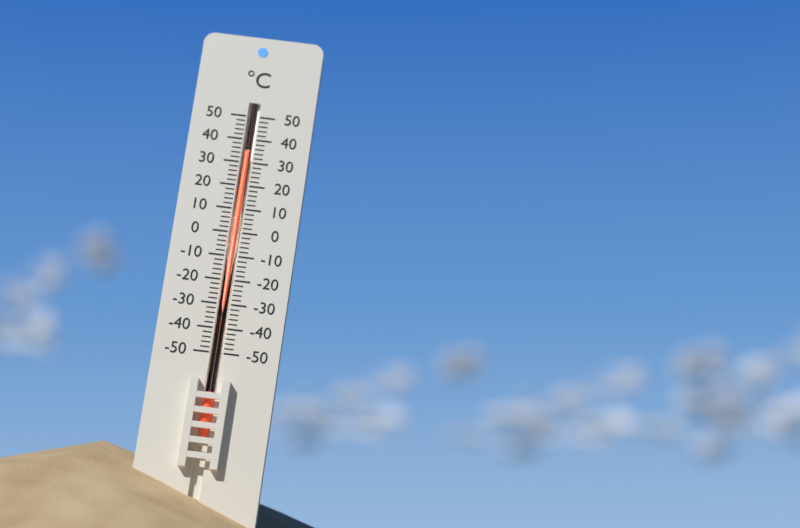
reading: 34 °C
